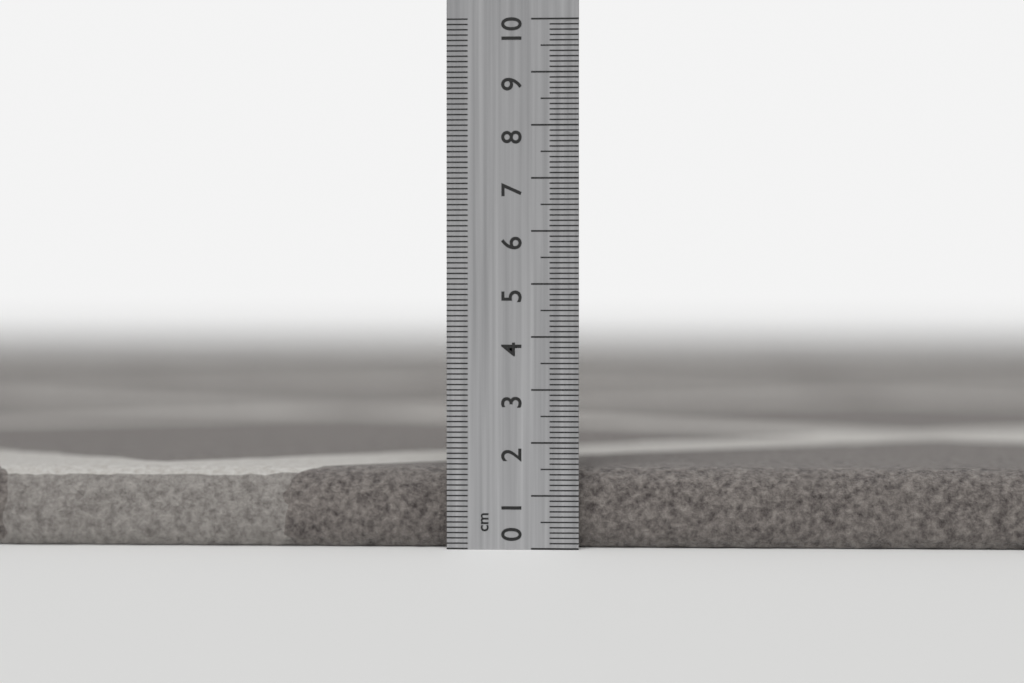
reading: 1.5 cm
